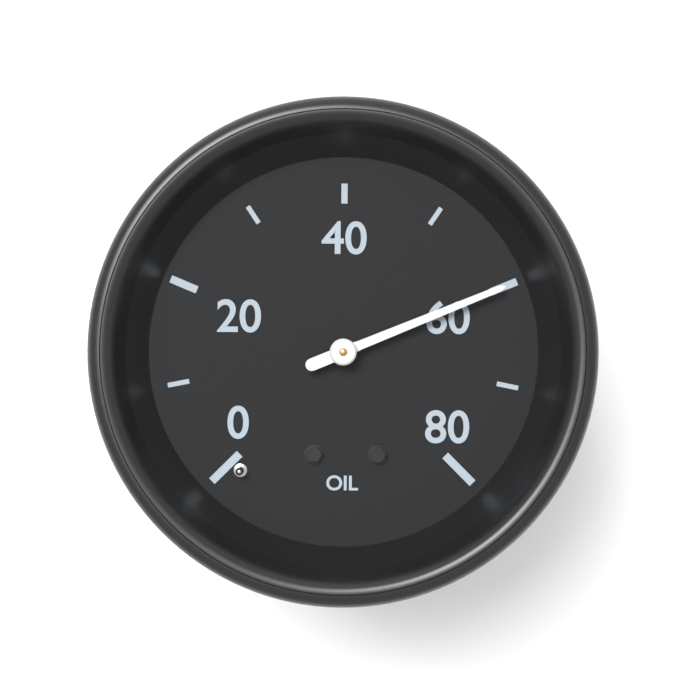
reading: 60 (no unit)
